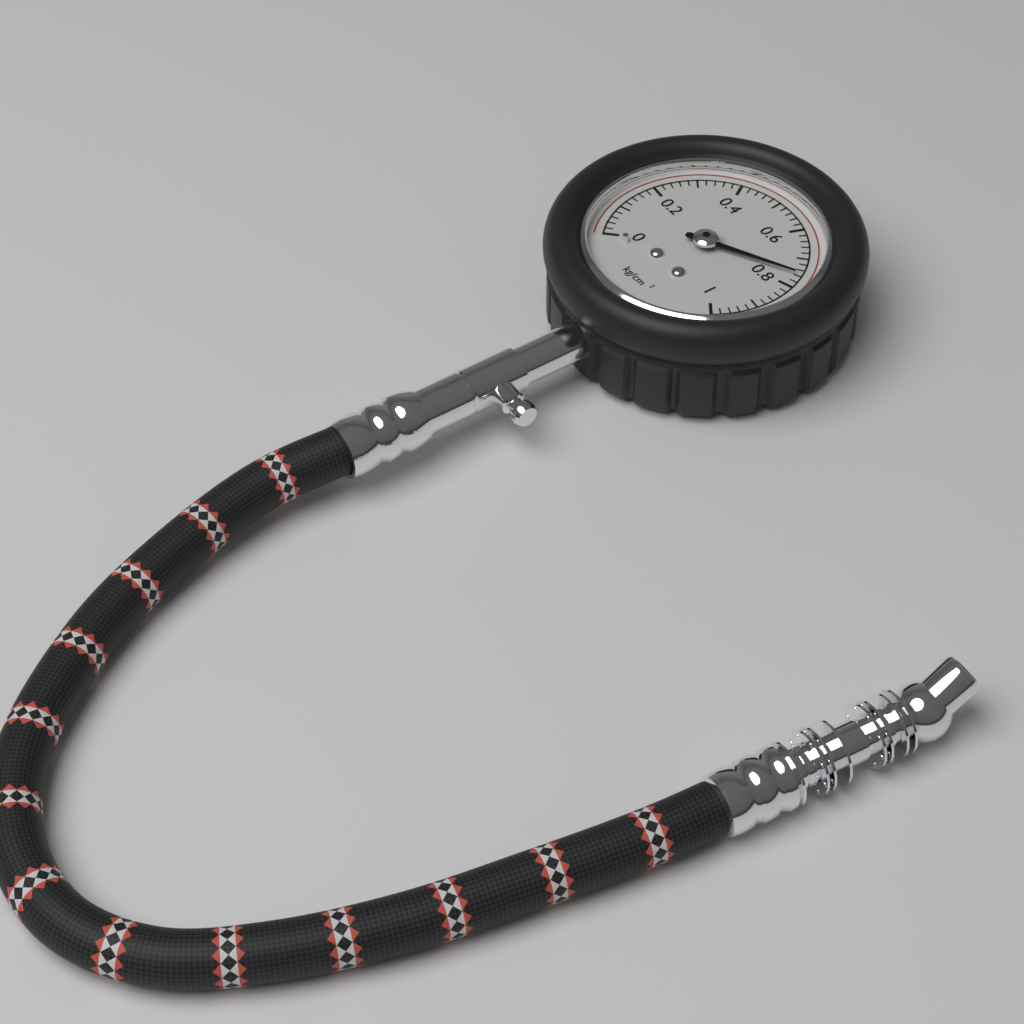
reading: 0.76 kg/cm²
